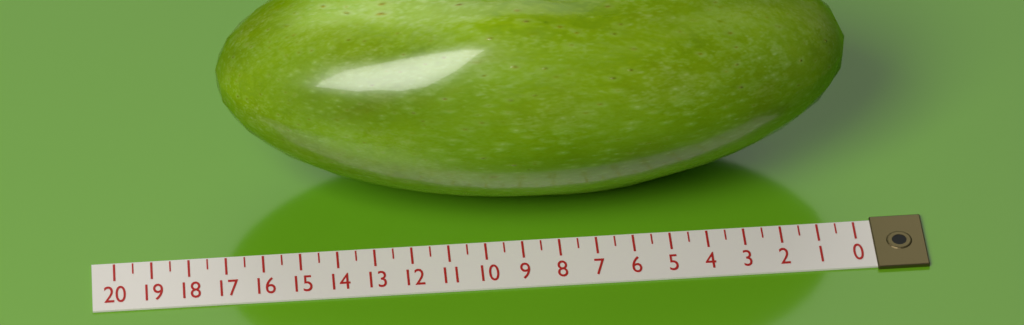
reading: 17.0 (no unit)
